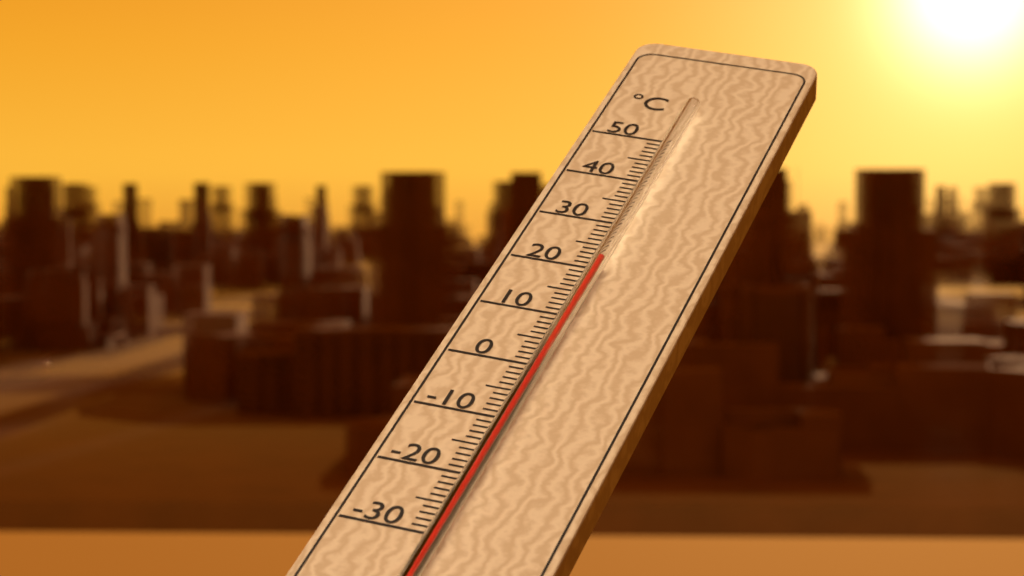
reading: 20 °C
